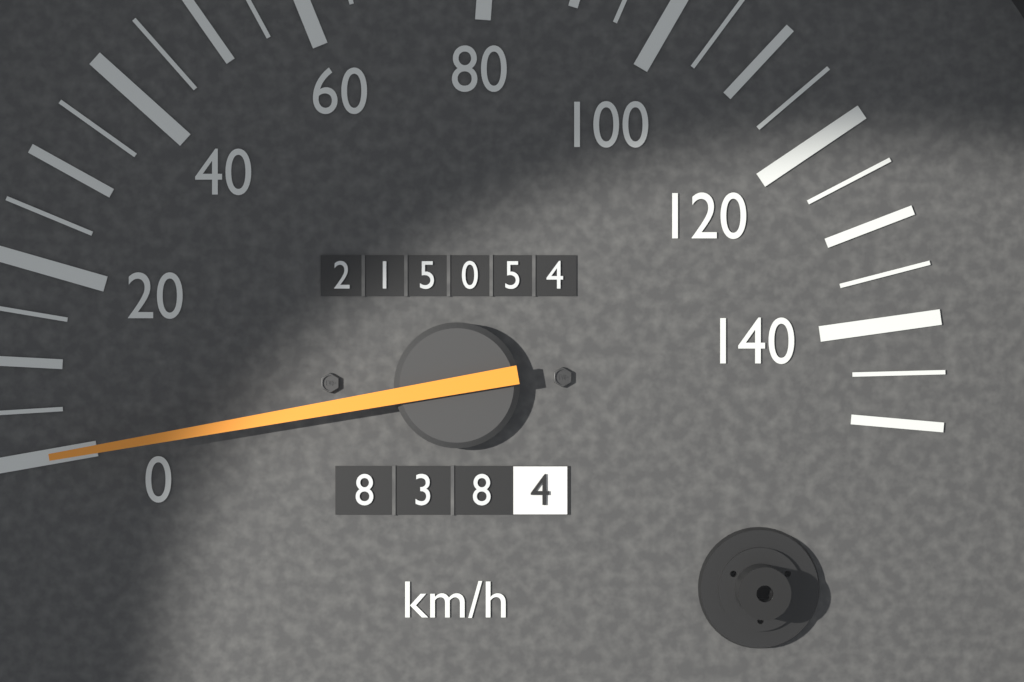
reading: 0 km/h
